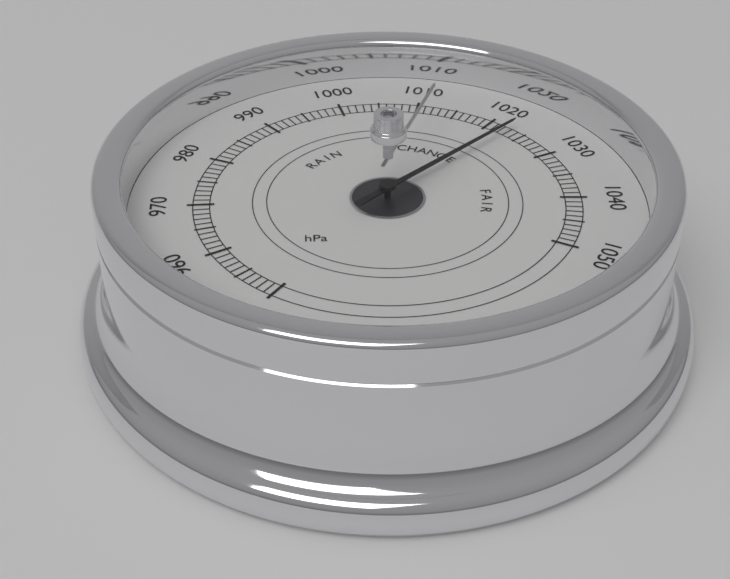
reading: 1023 hPa
